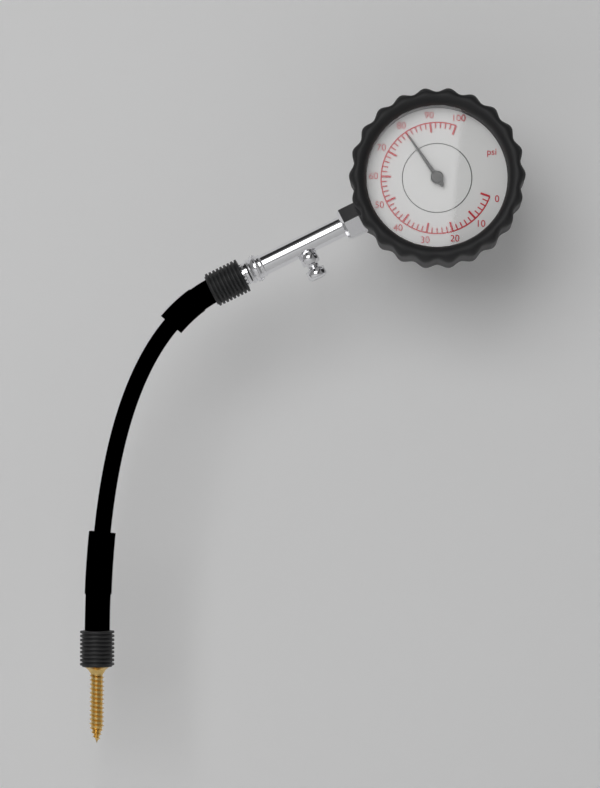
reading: 80 psi
